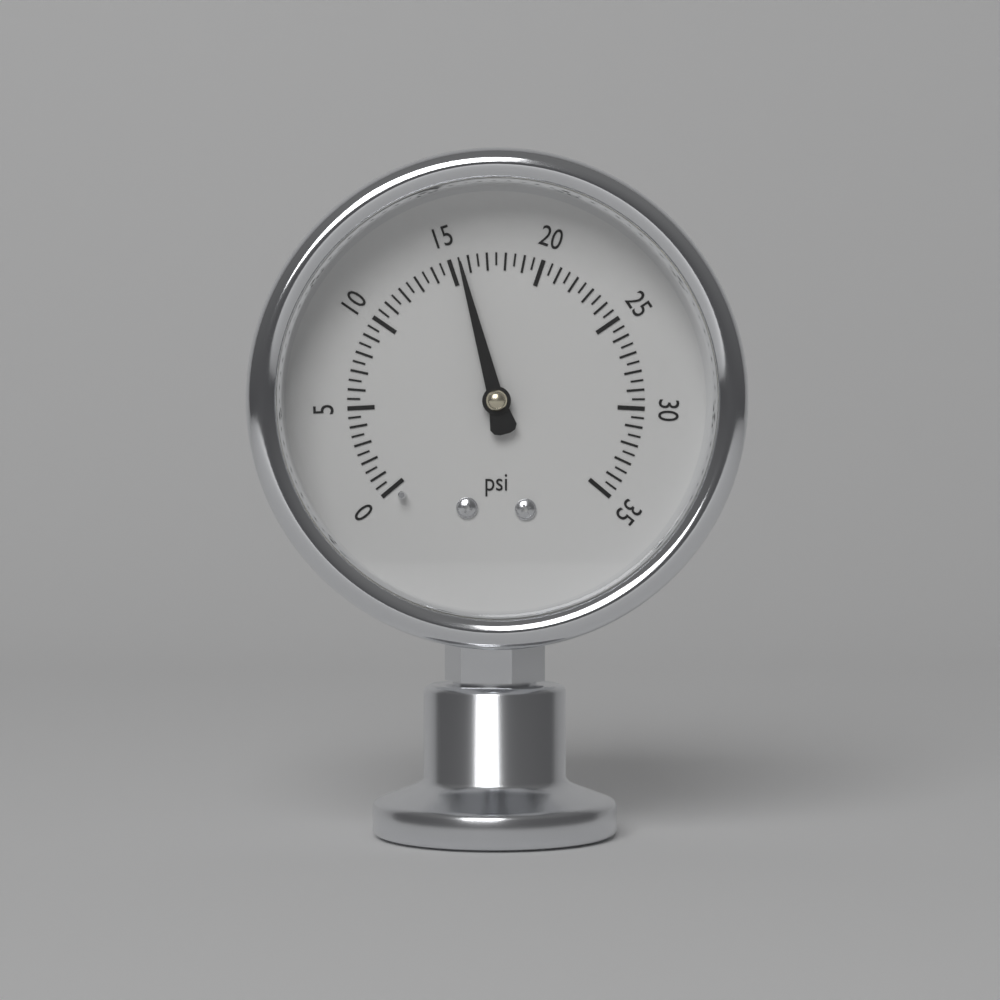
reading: 15.5 psi
